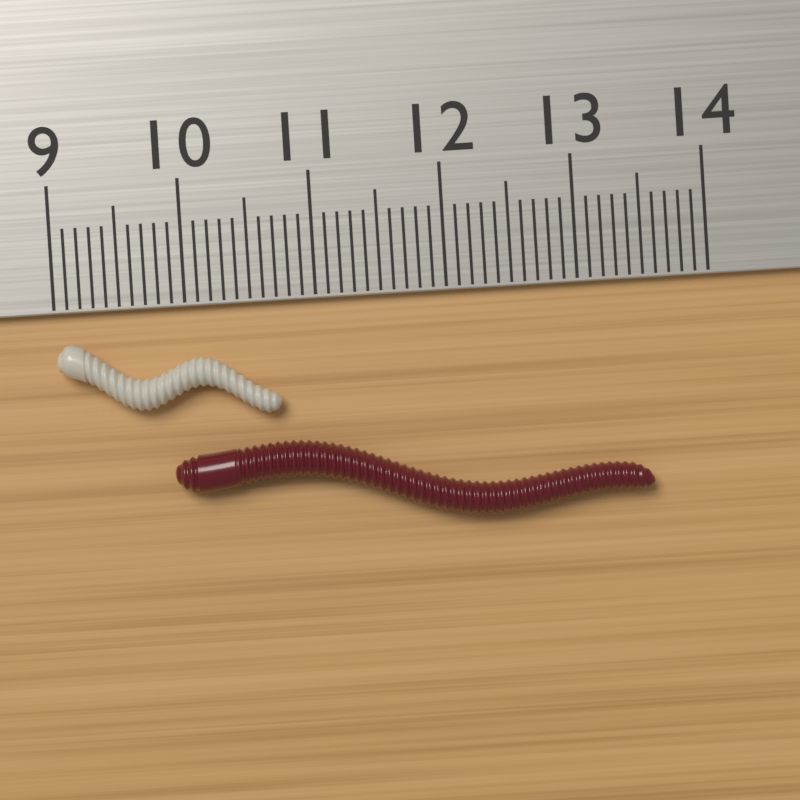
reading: 10.7 cm
